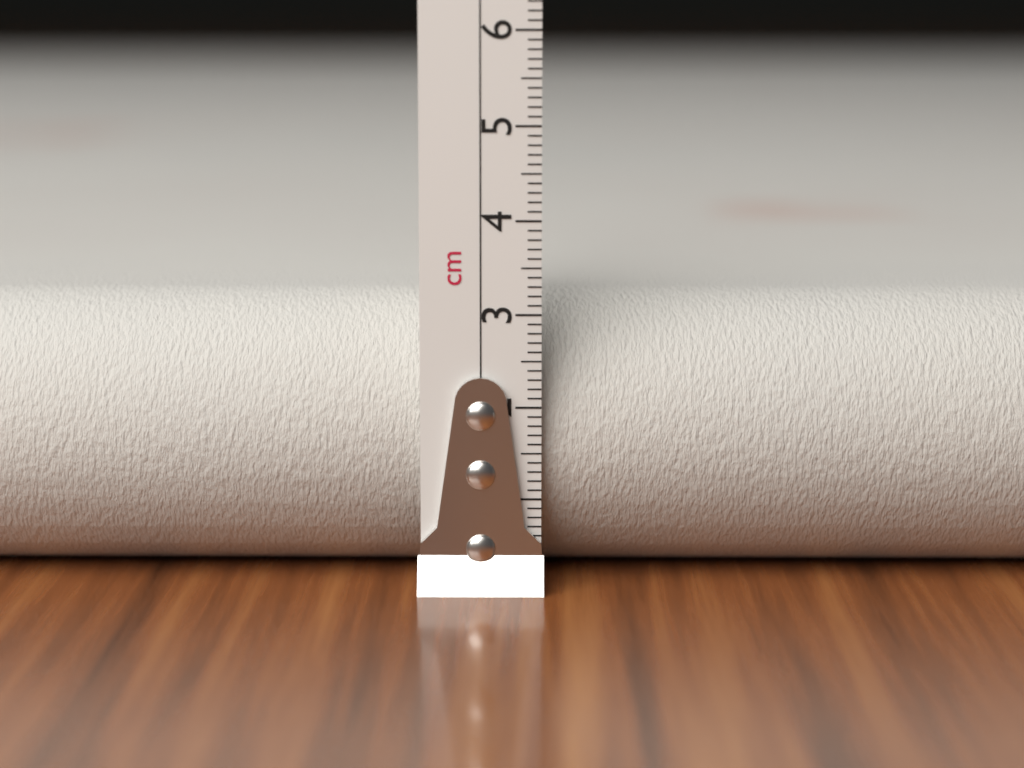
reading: 3.1 cm
